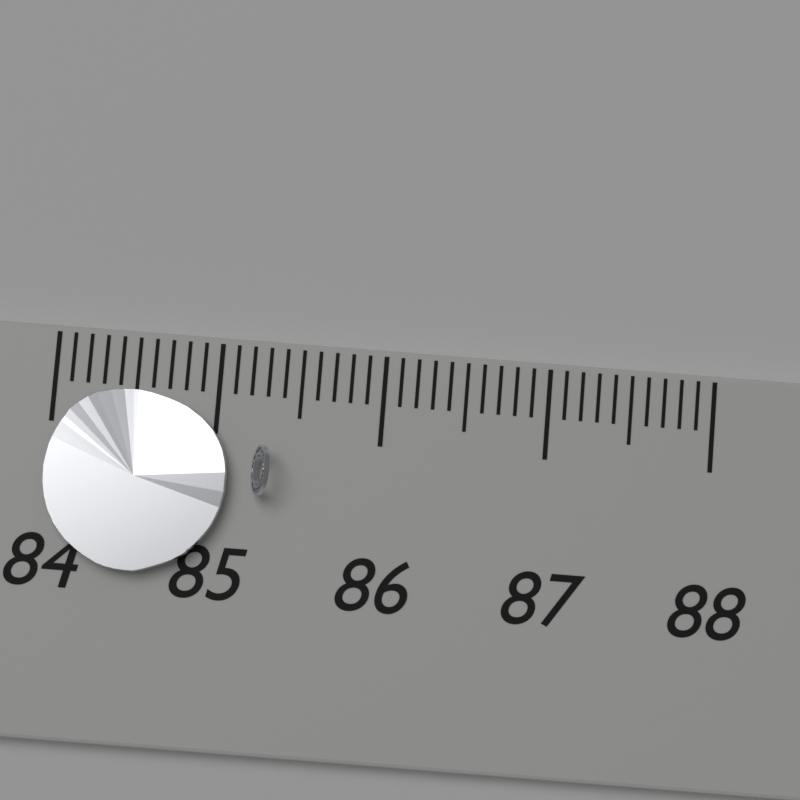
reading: 85.1 (no unit)
